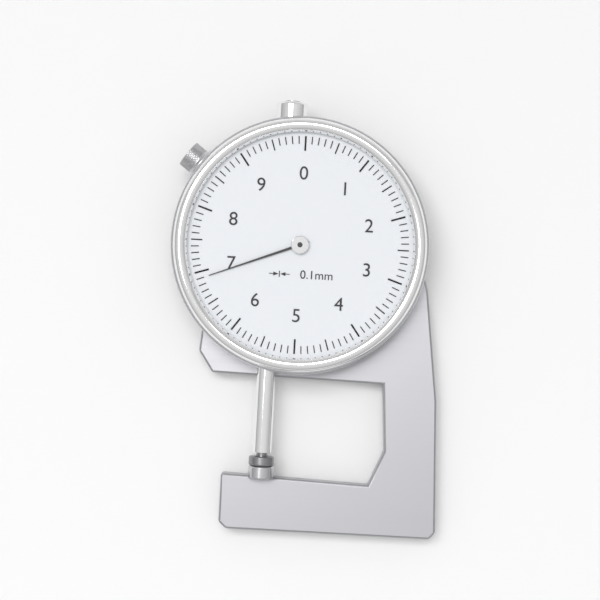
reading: 6.9 mm
